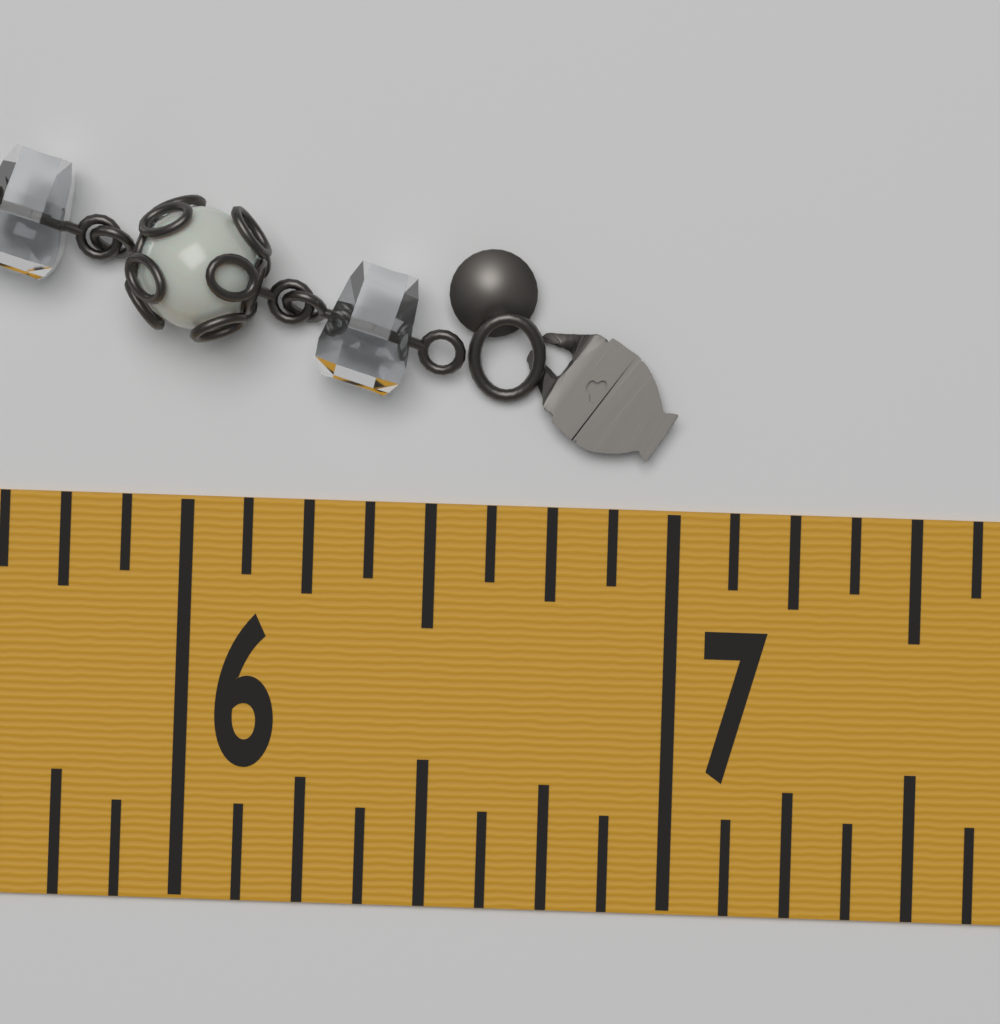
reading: 7.000 in
